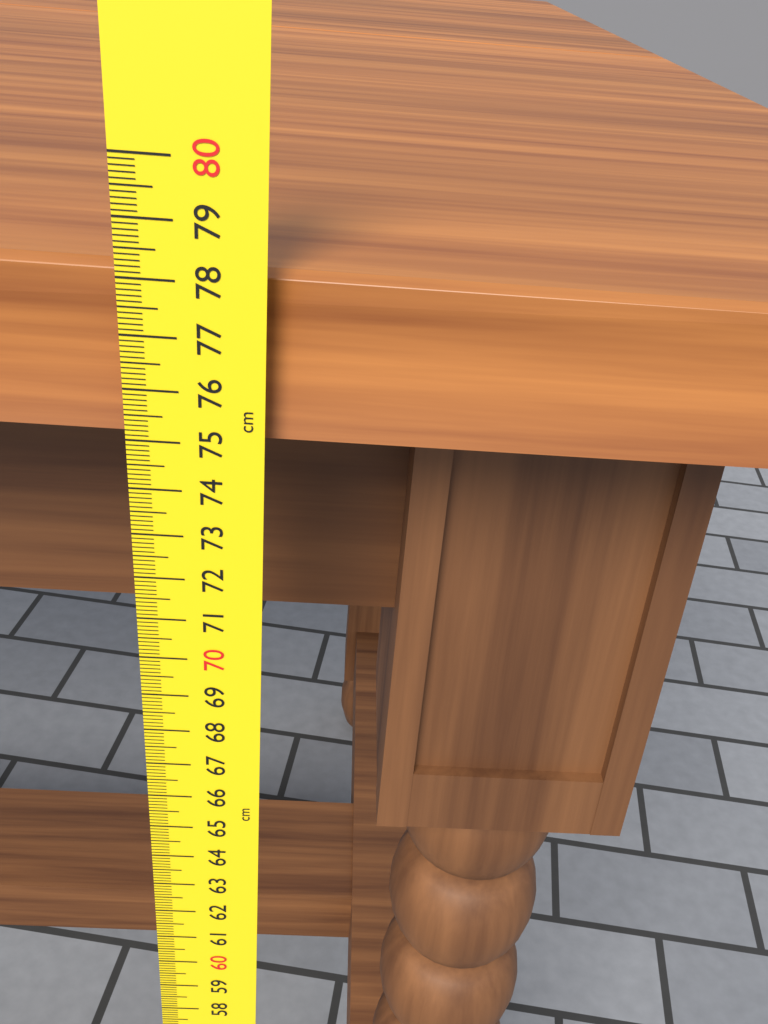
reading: 78.1 cm
